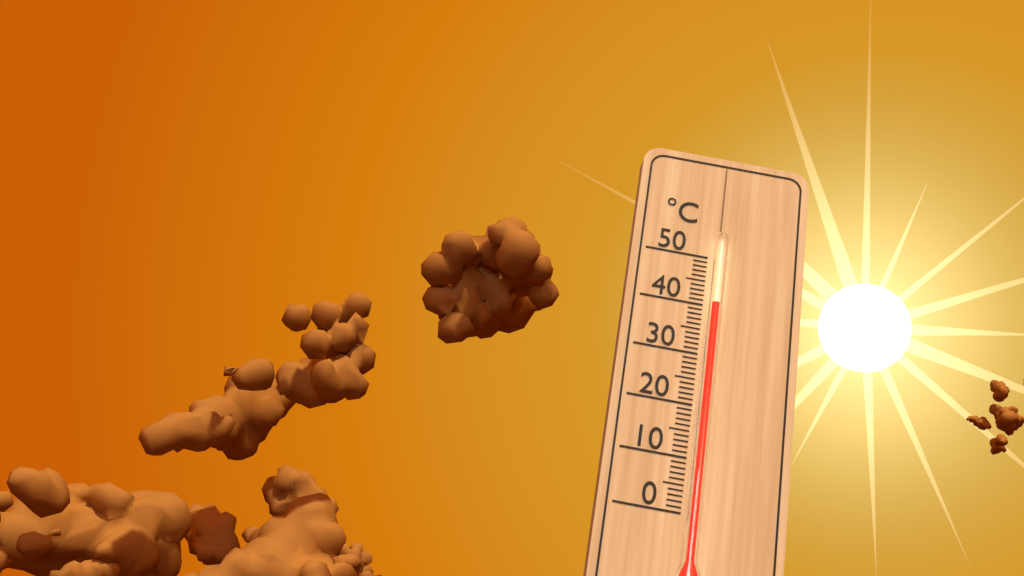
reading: 40 °C
